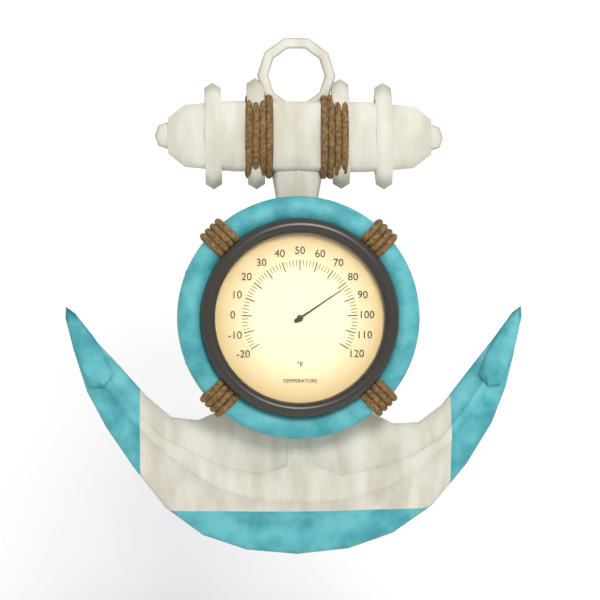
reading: 82 °F
